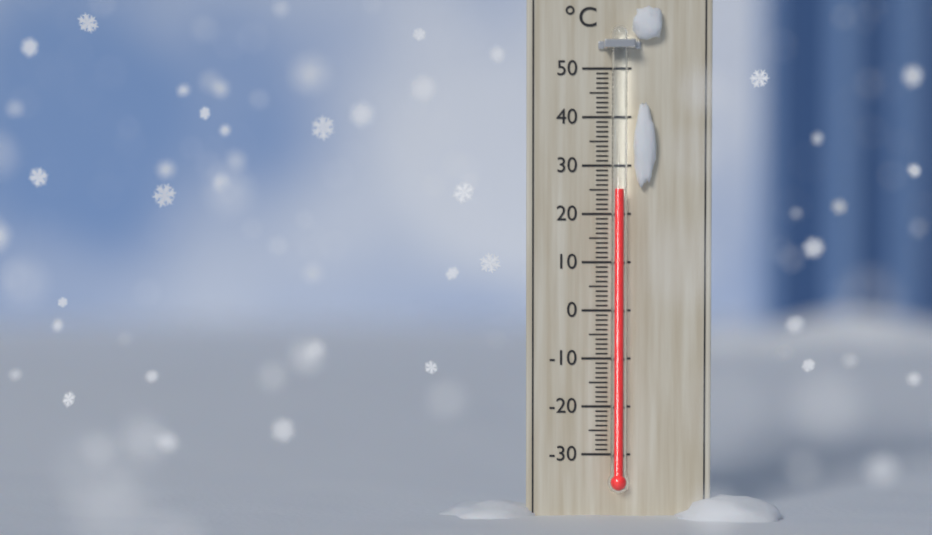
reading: 25 °C
